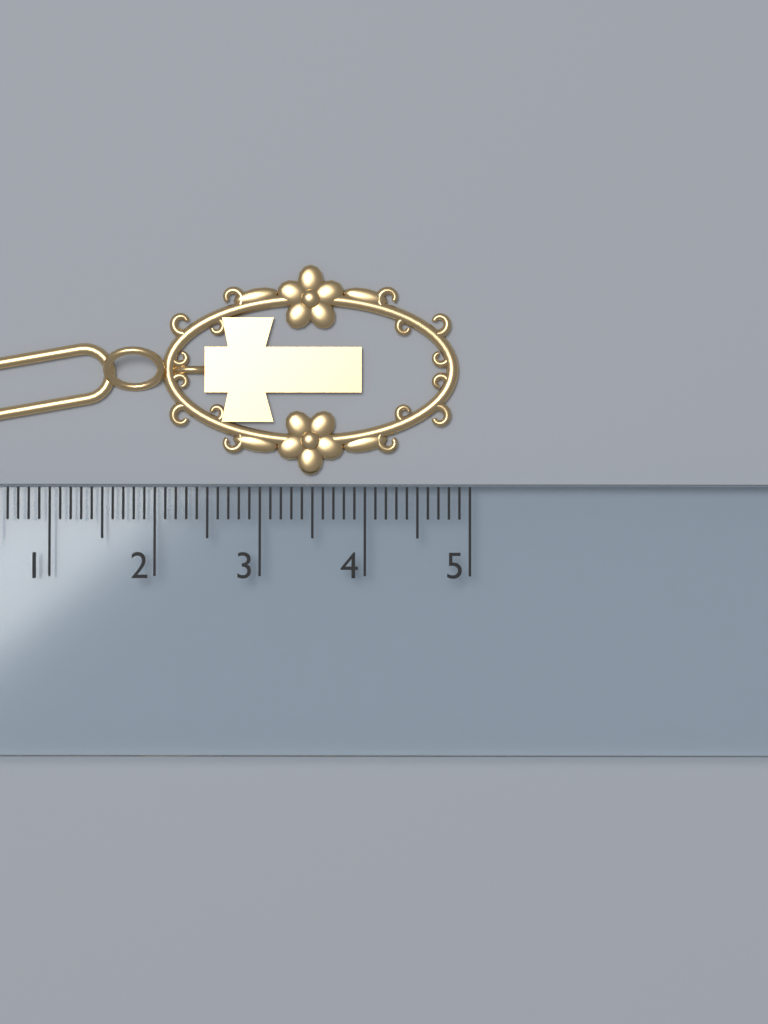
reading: 4.9 cm
